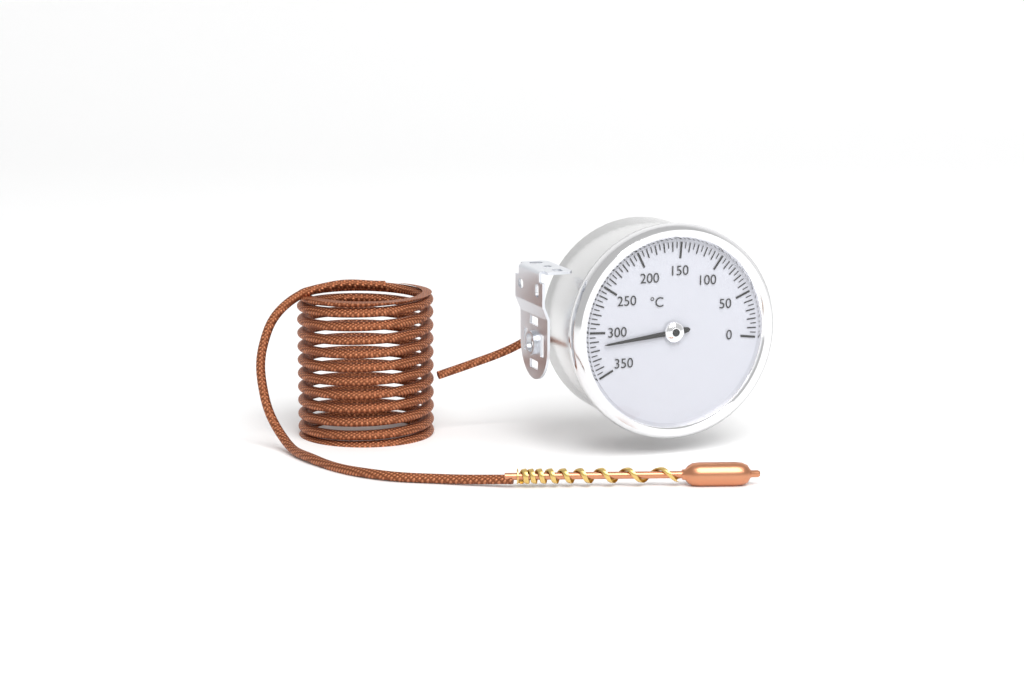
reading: 315 °C
